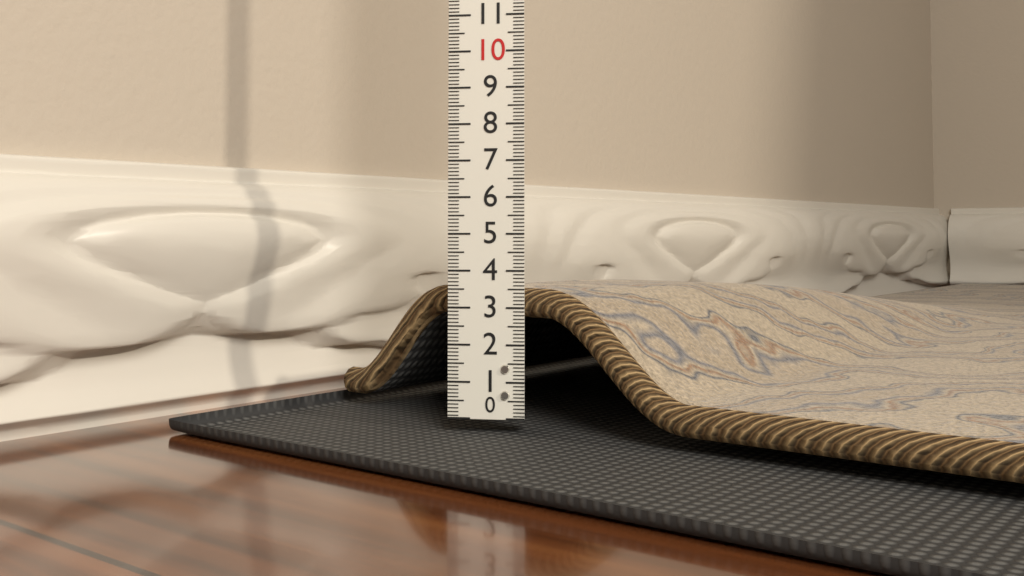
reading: 3.5 (no unit)
